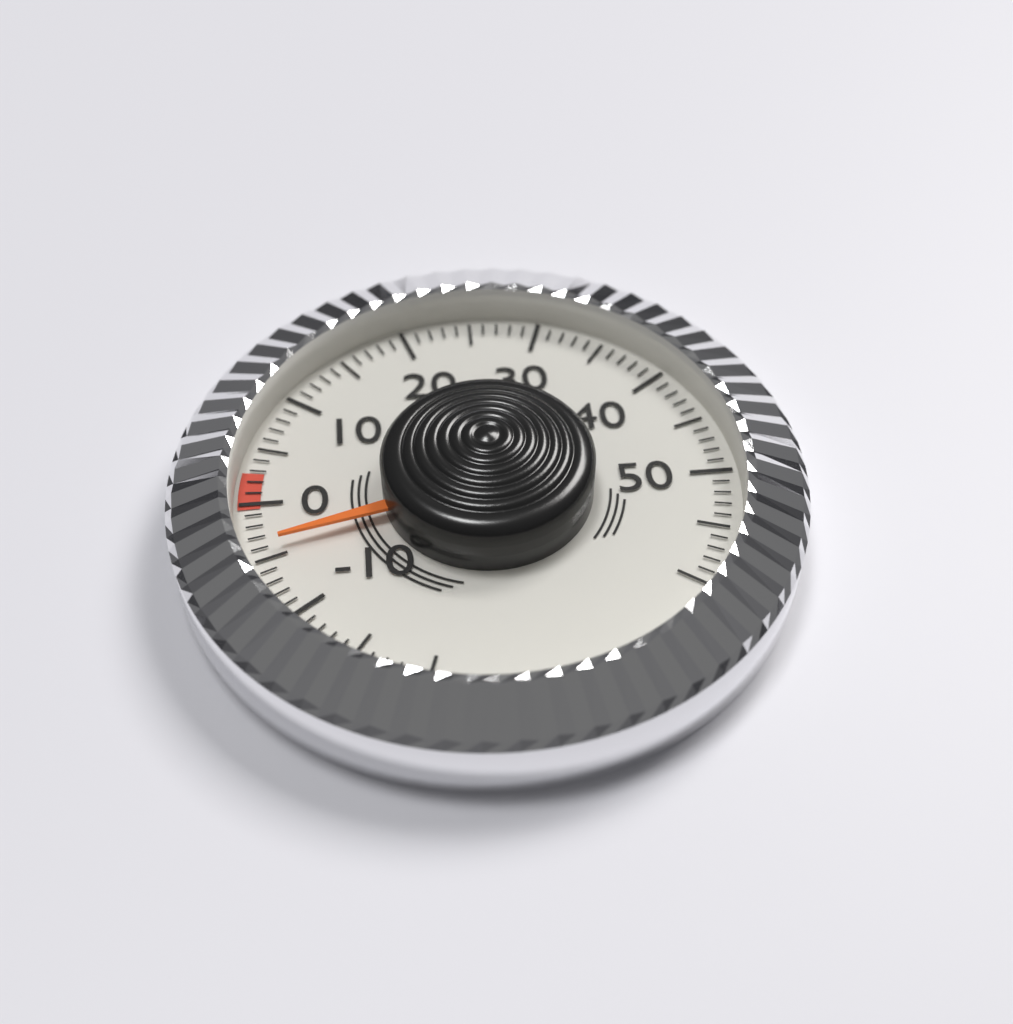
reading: -4 (no unit)
